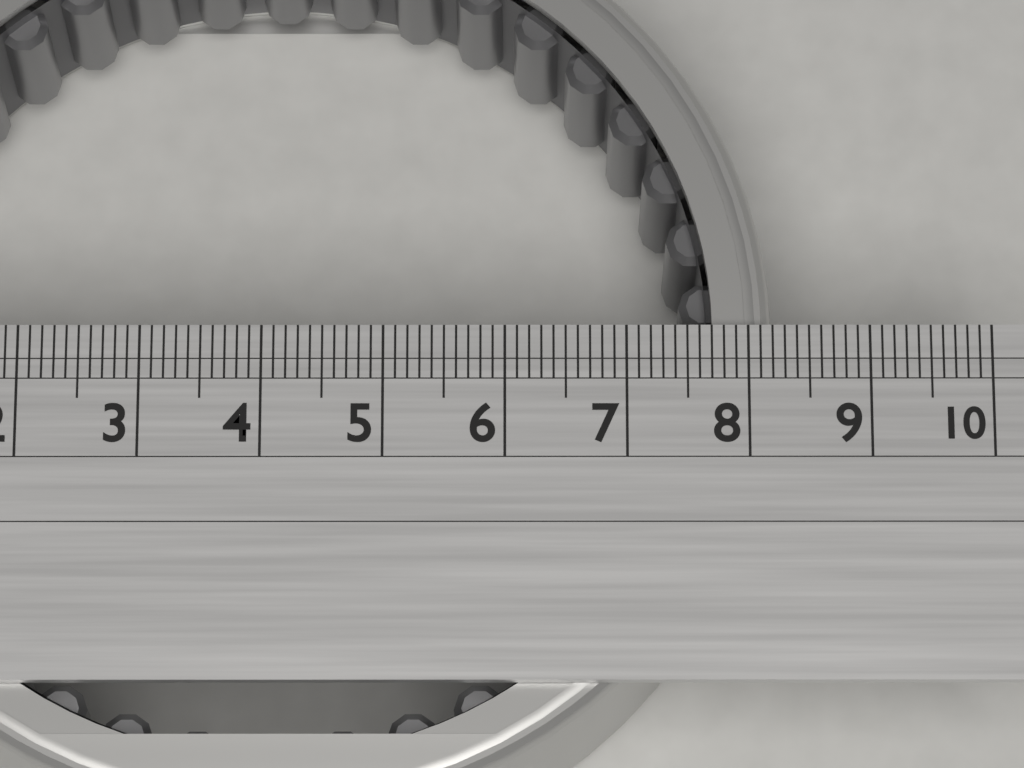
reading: 8.2 (no unit)
